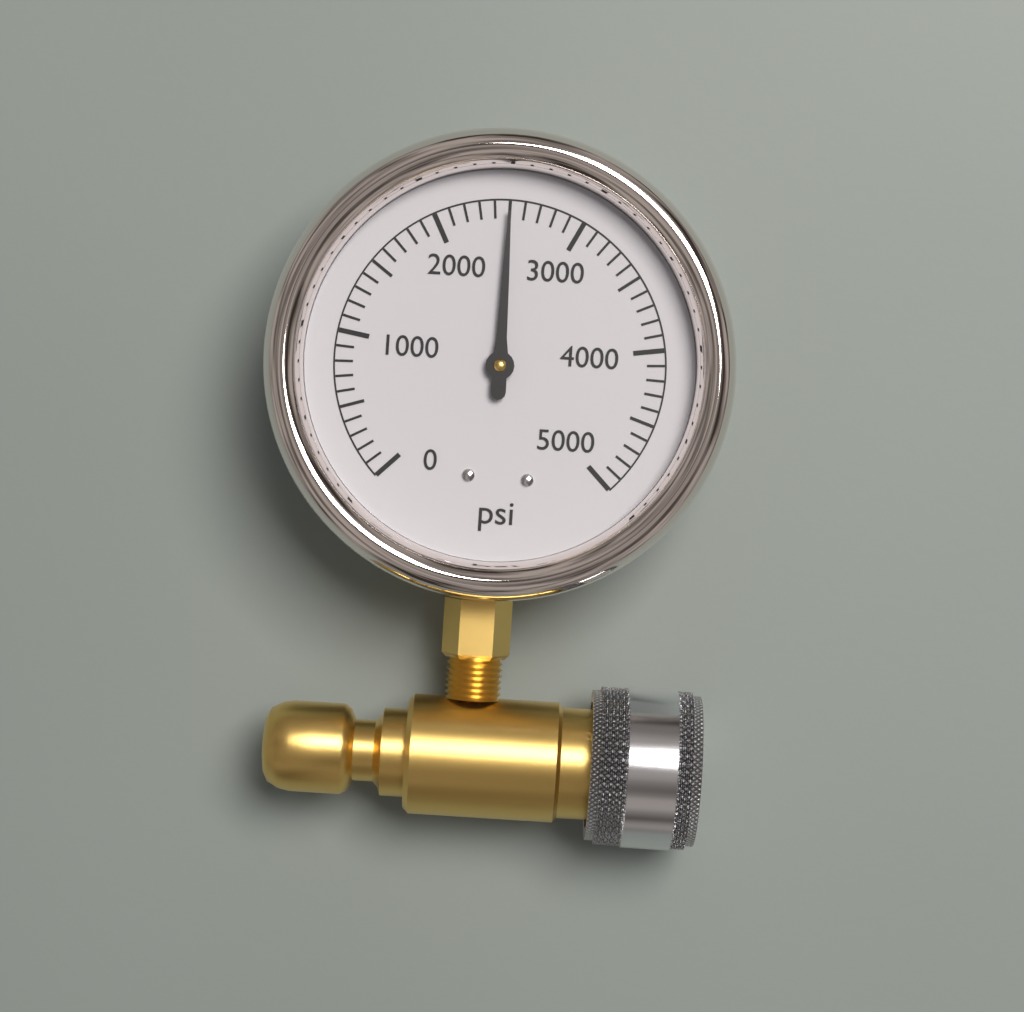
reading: 2500 psi
